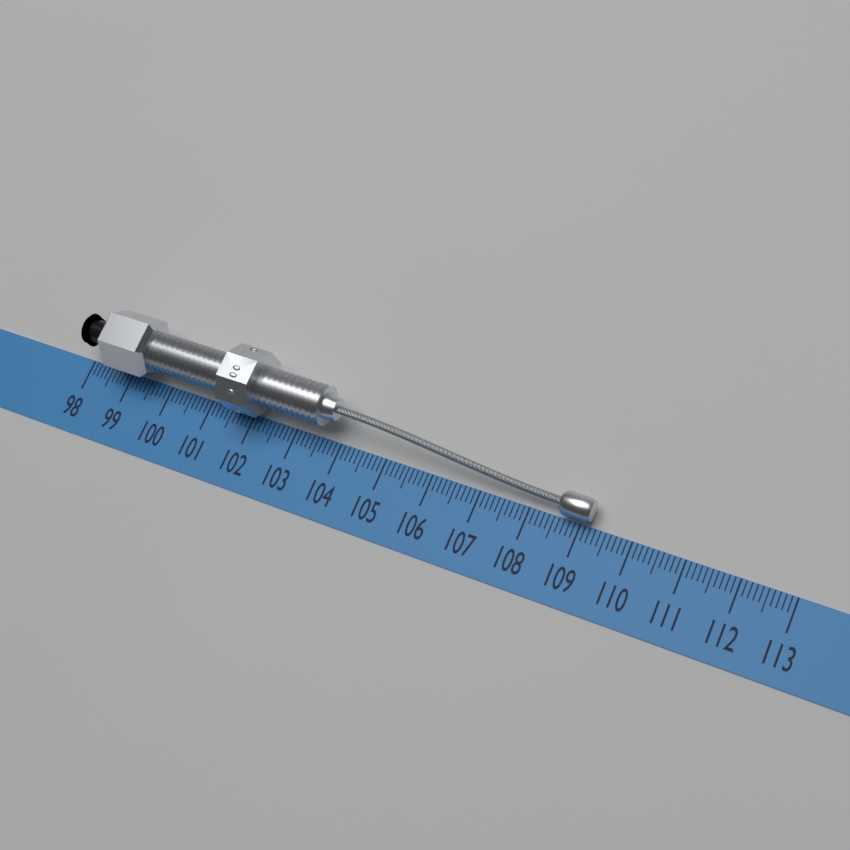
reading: 109.2 (no unit)
